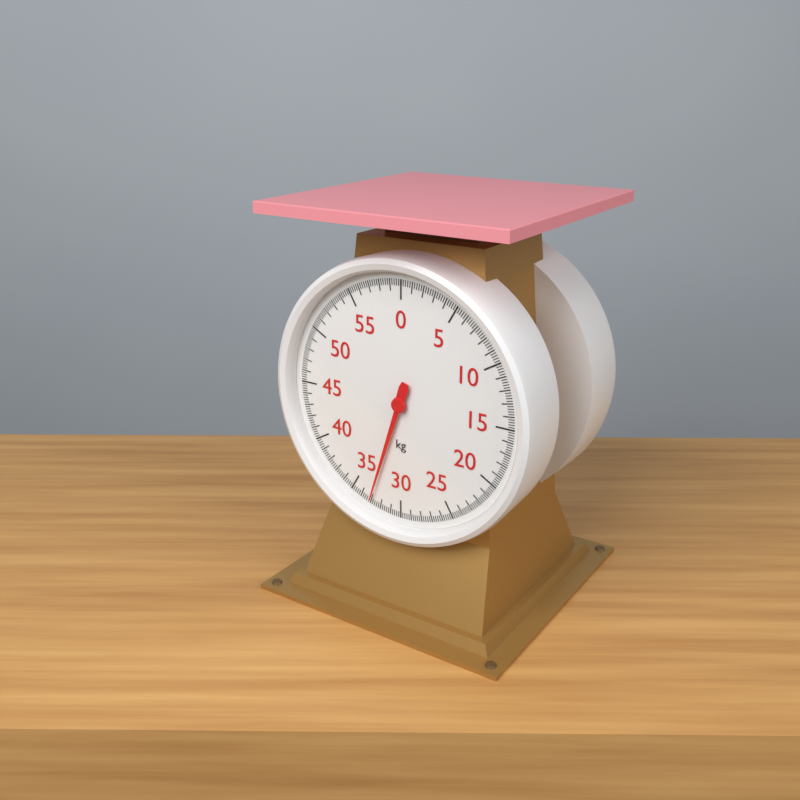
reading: 33.0 kg
